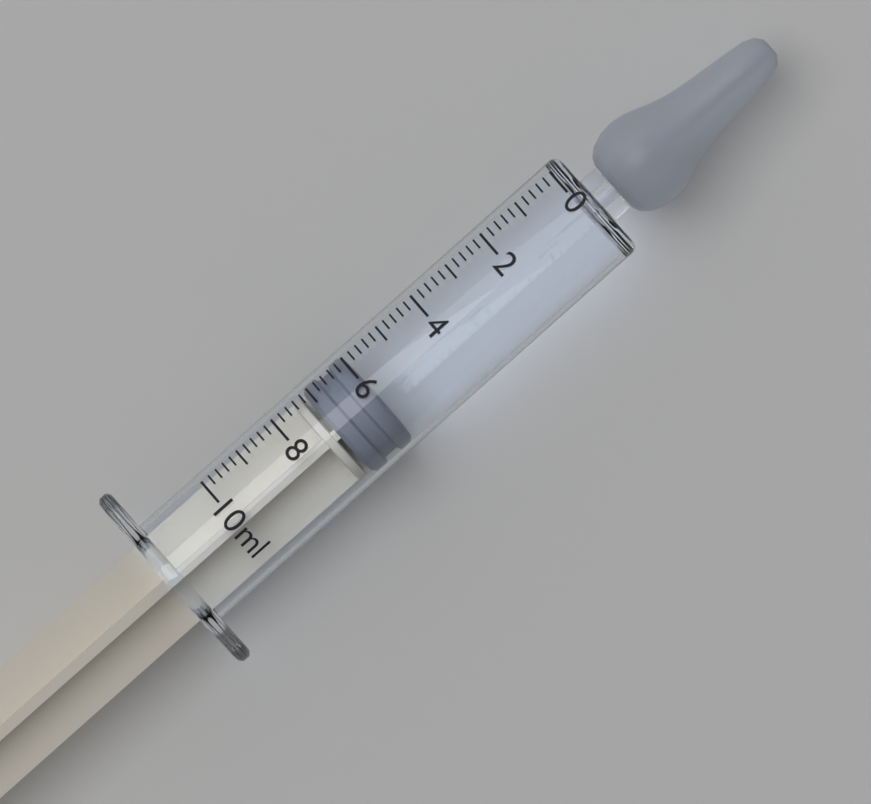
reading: 6.0 ml
